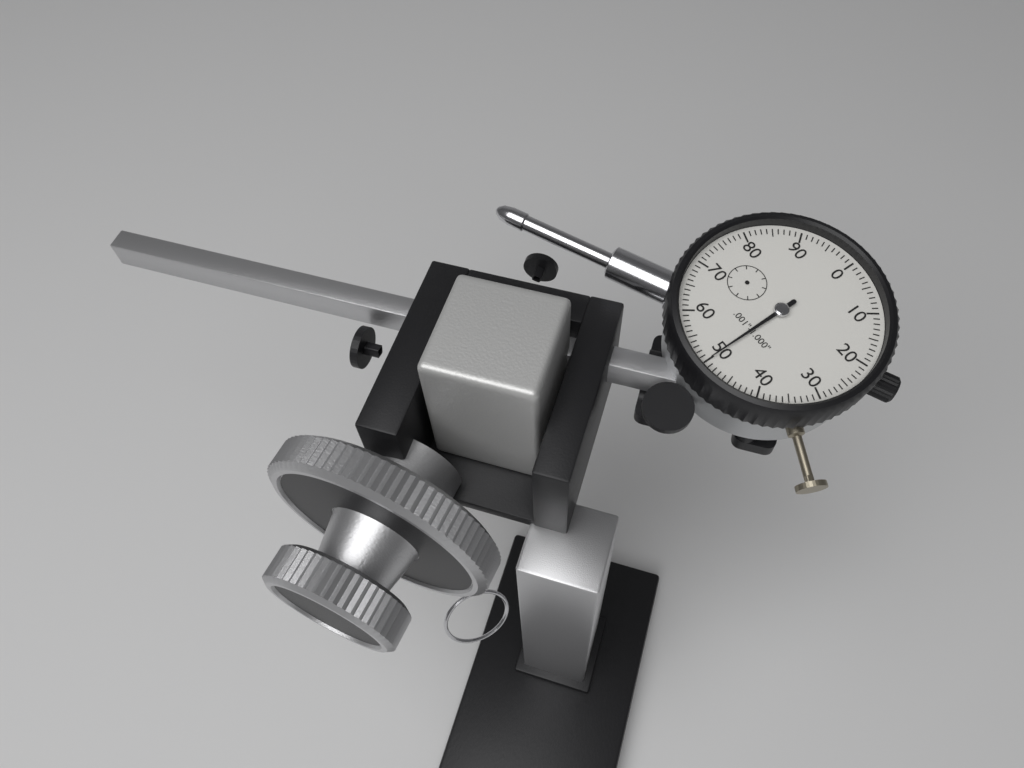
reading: 0.050 in
